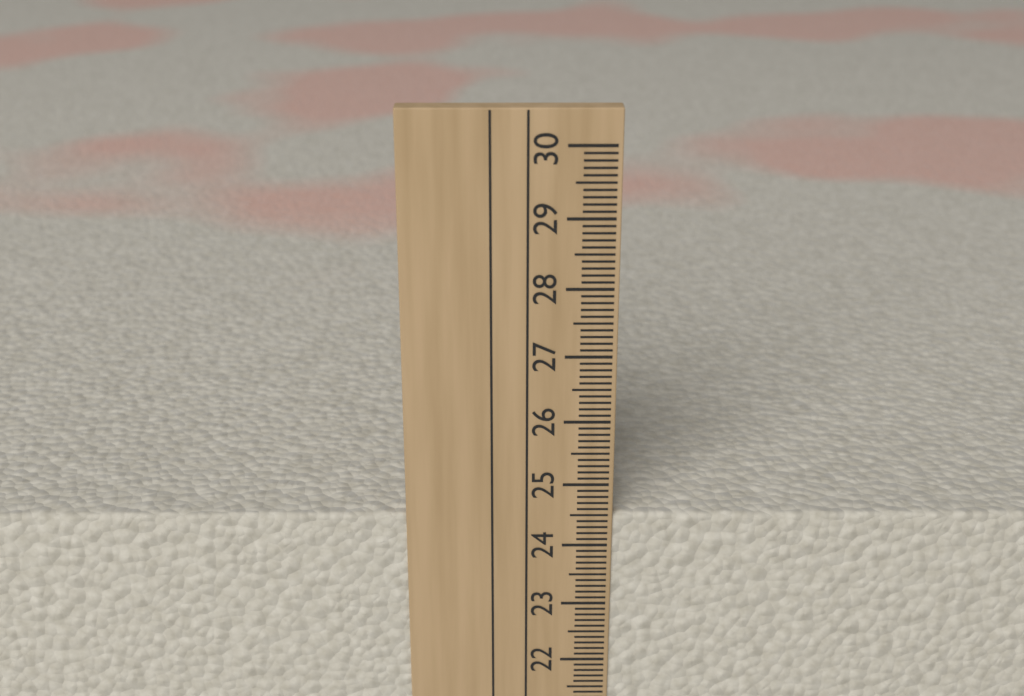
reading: 24.5 cm
